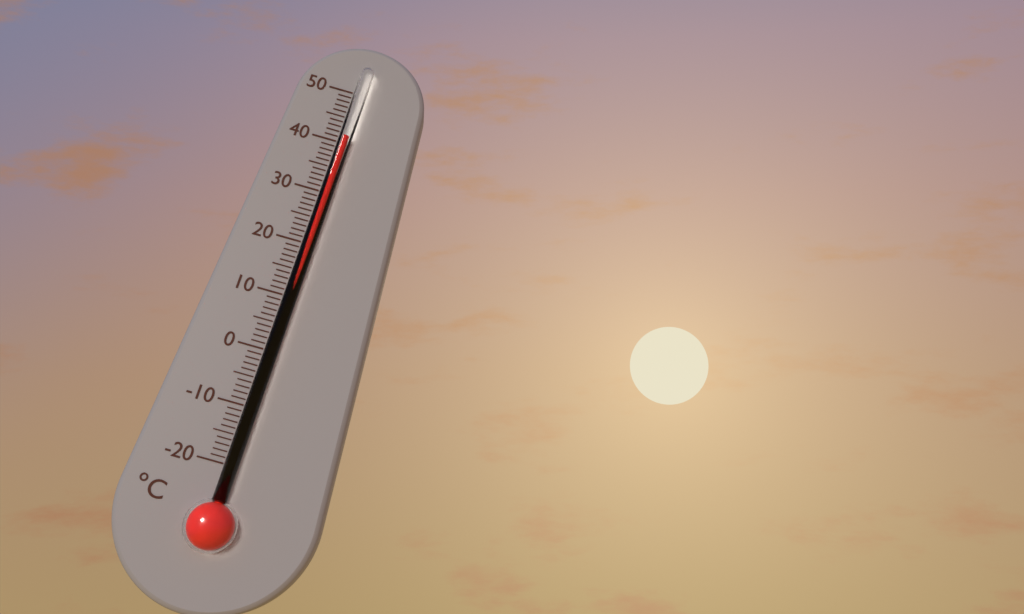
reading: 41 °C
